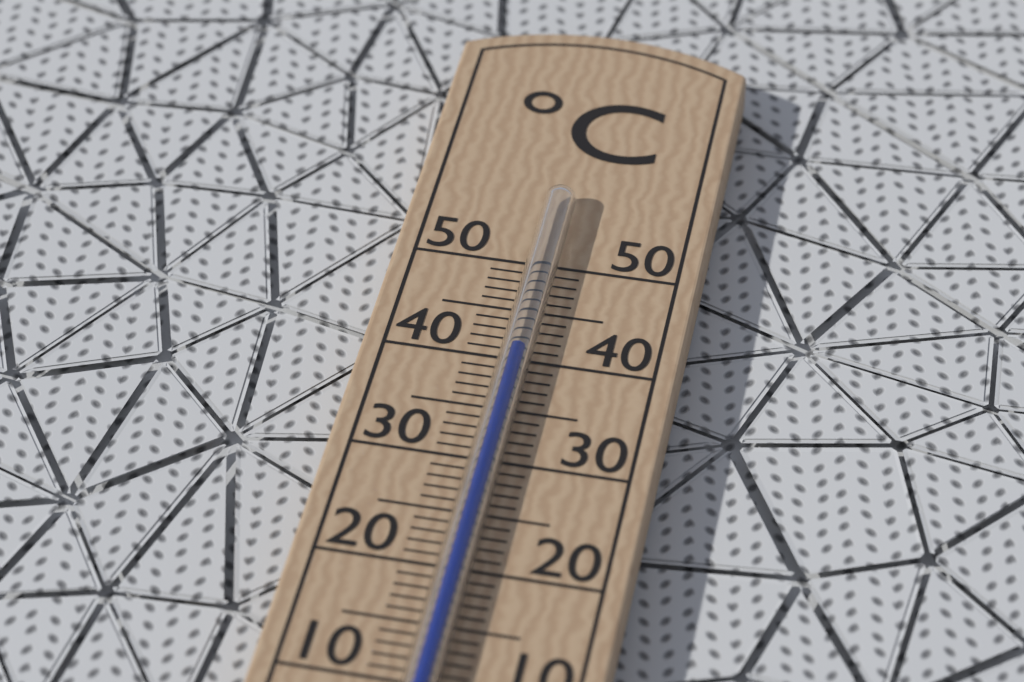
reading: 40 °C
